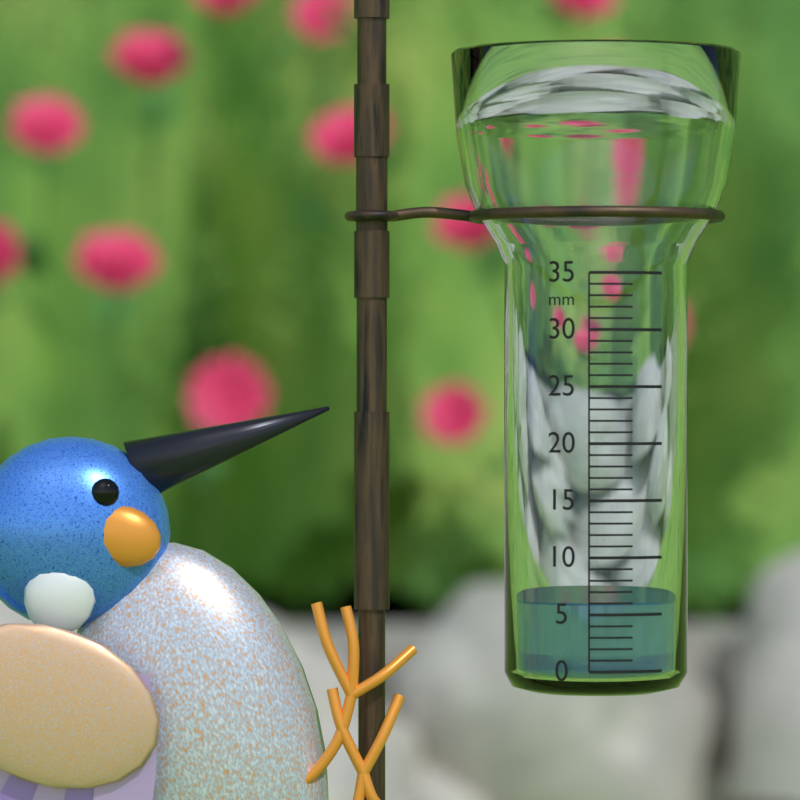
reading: 6 mm
